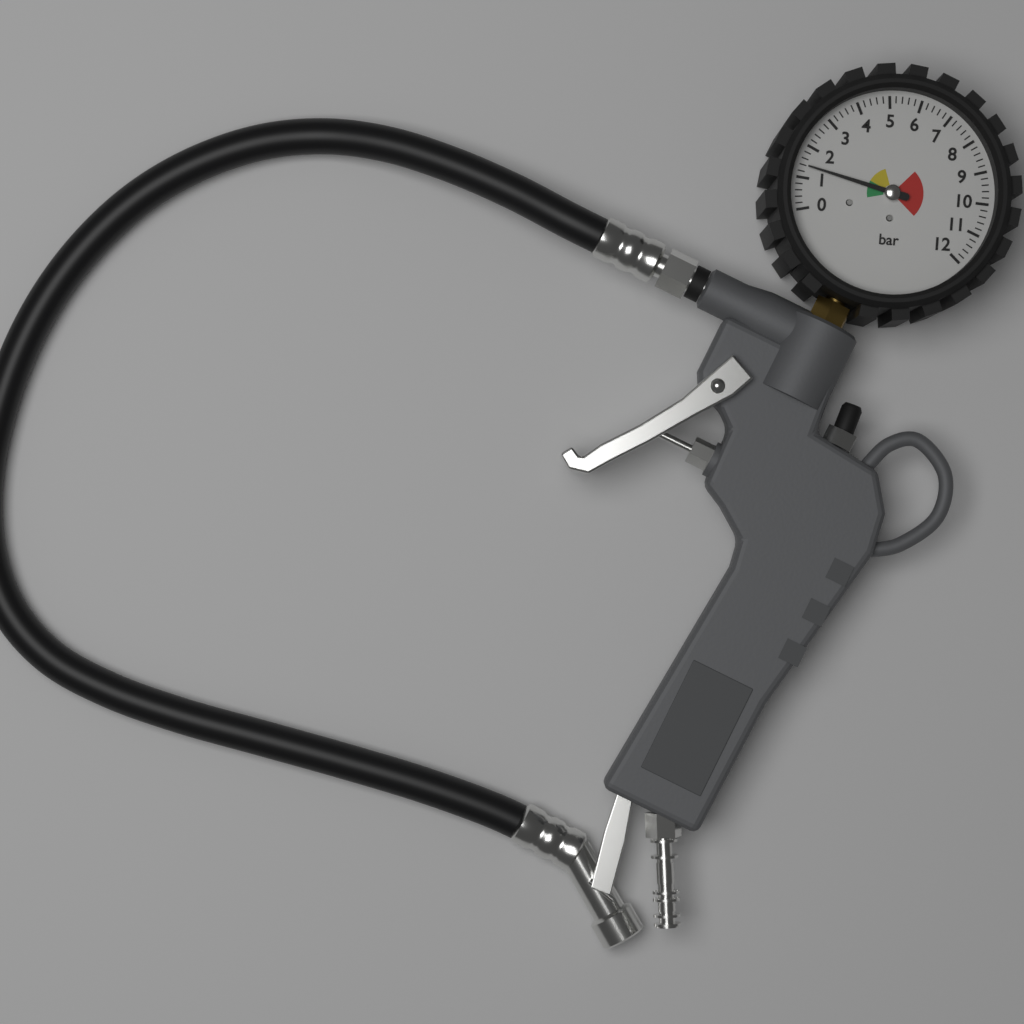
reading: 1.4 bar
